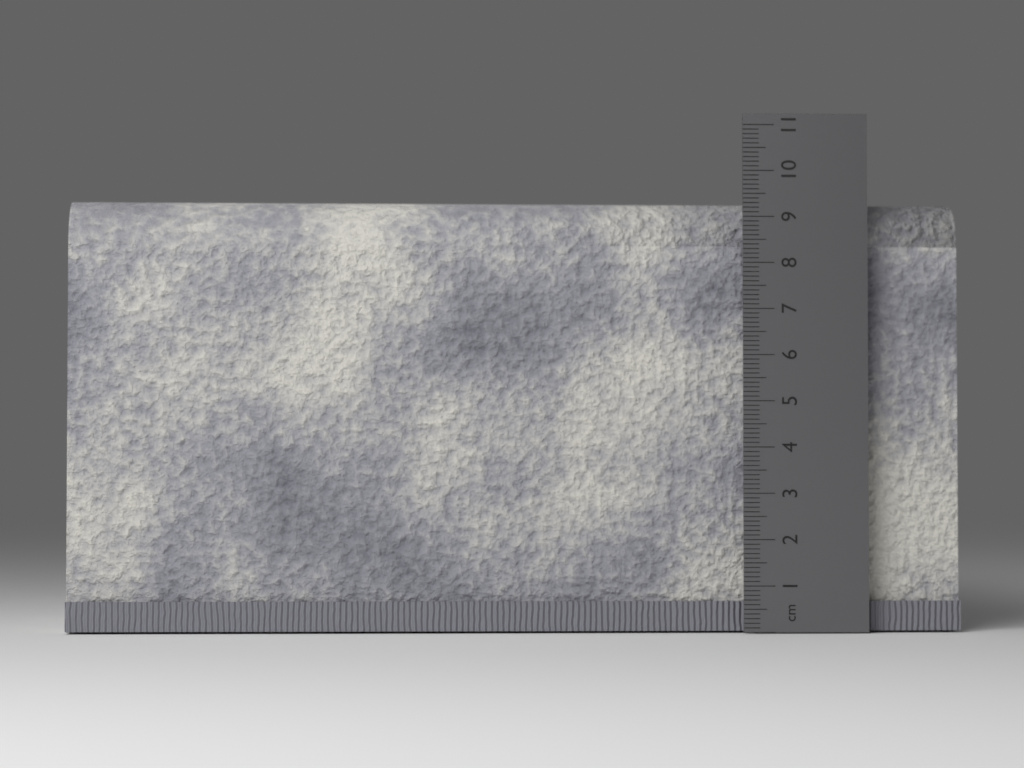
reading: 9.4 cm
